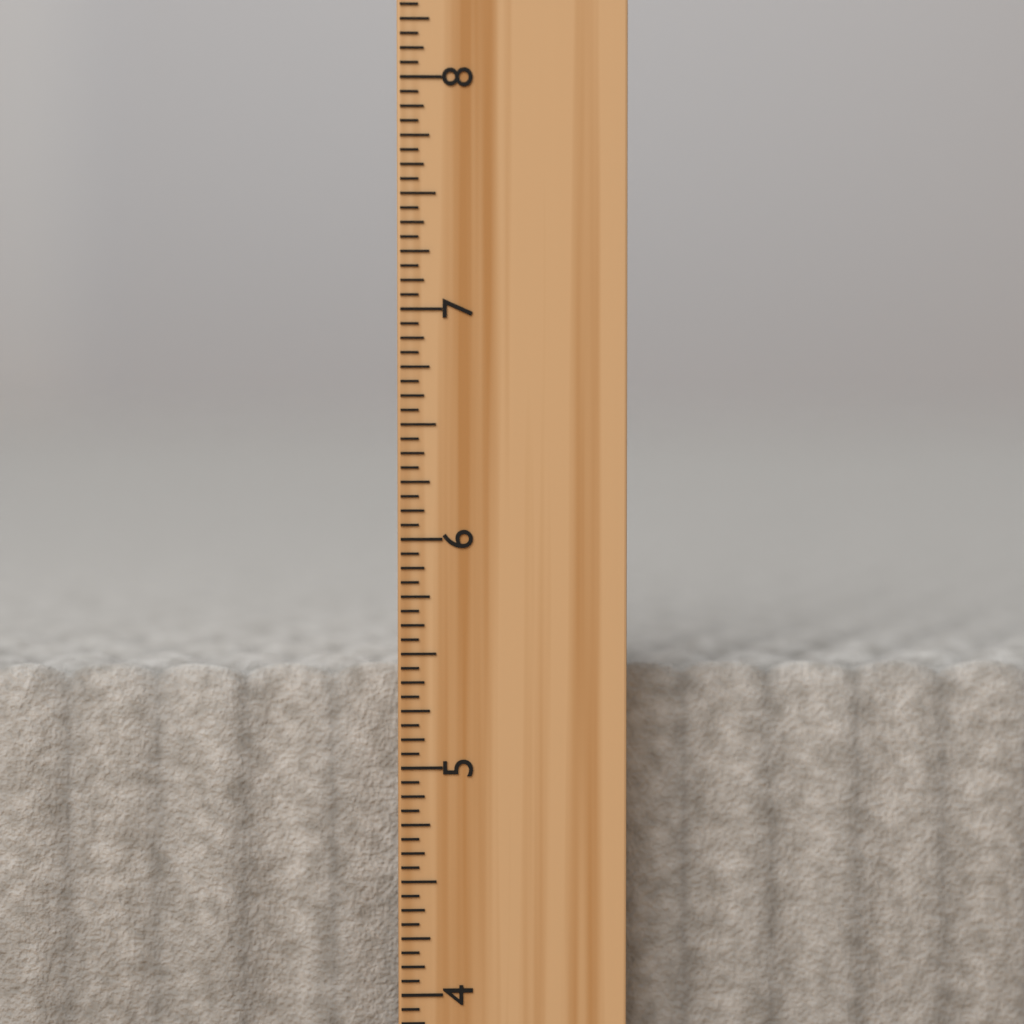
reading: 5.4375 inch
